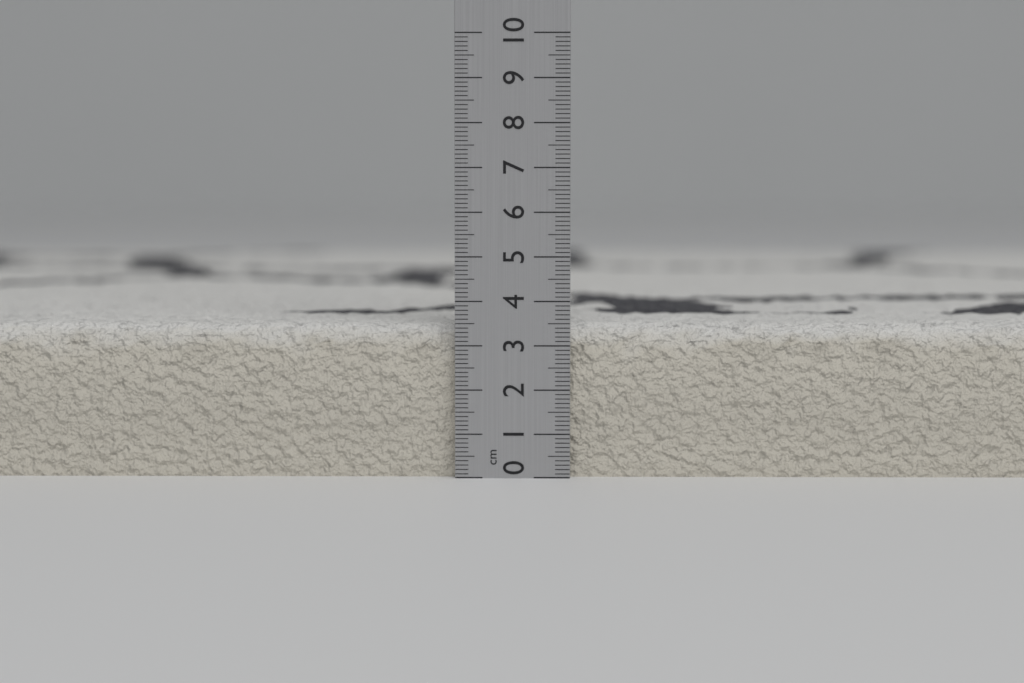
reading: 3.5 cm
